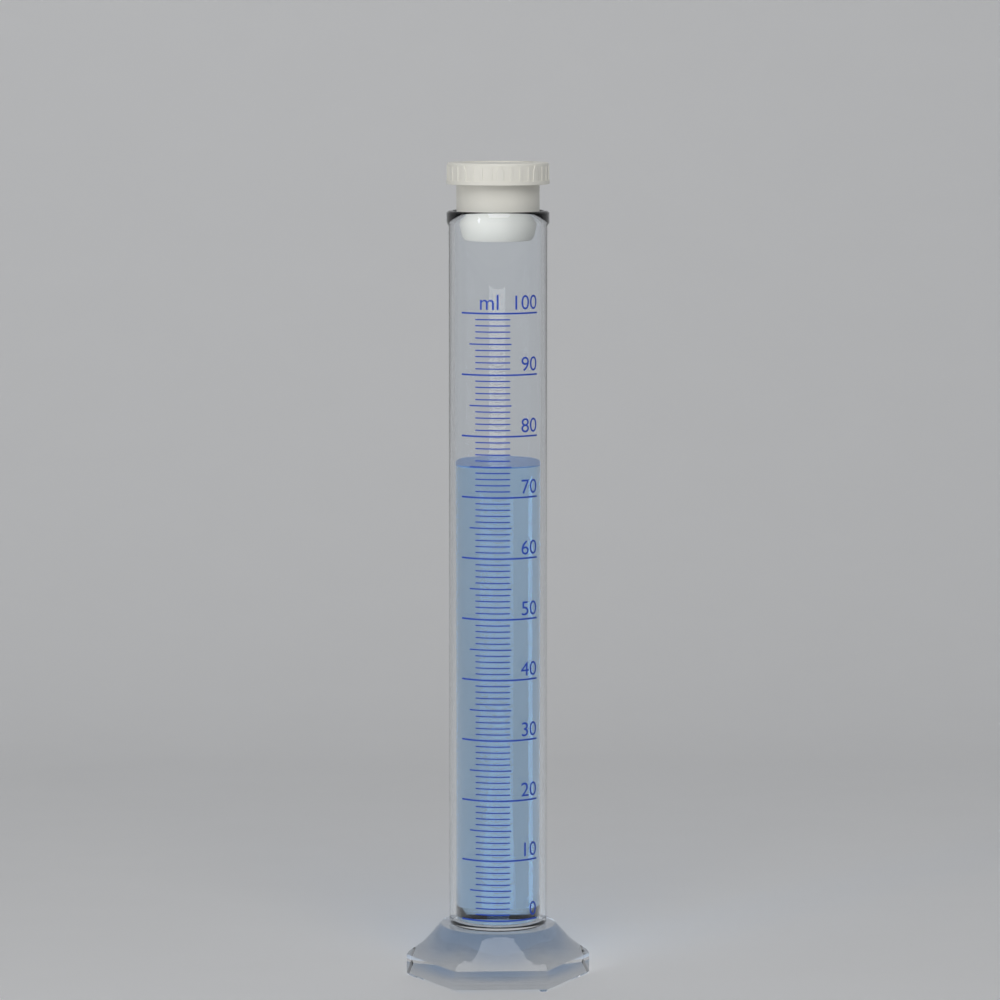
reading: 75 ml
